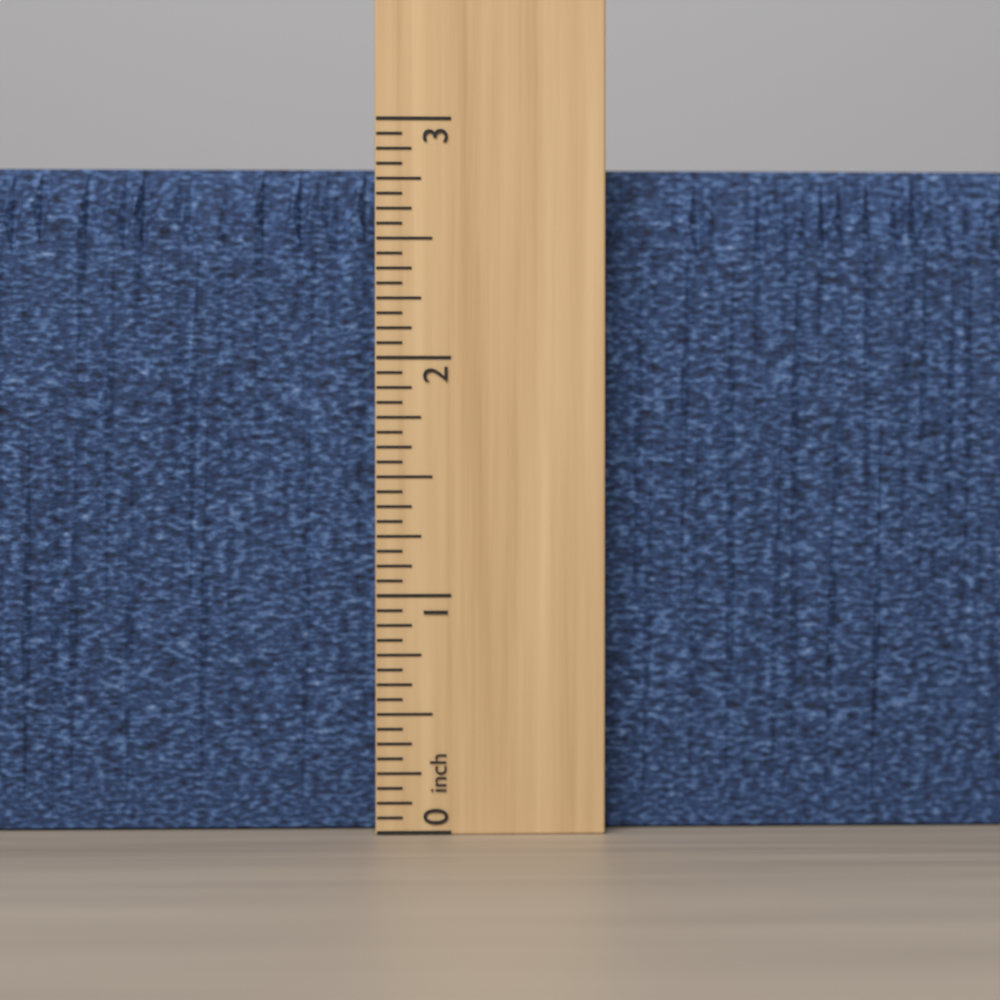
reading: 2.8125 inch
